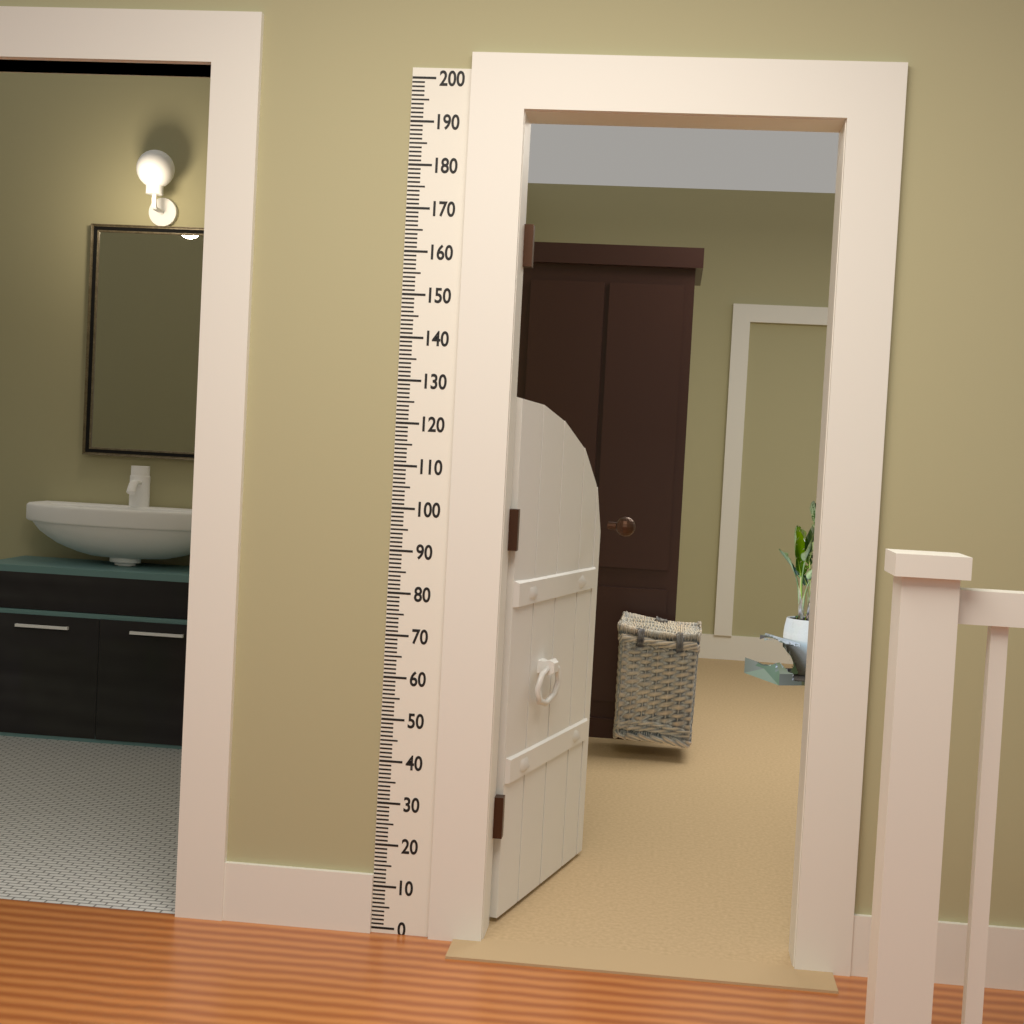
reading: 128 (no unit)
